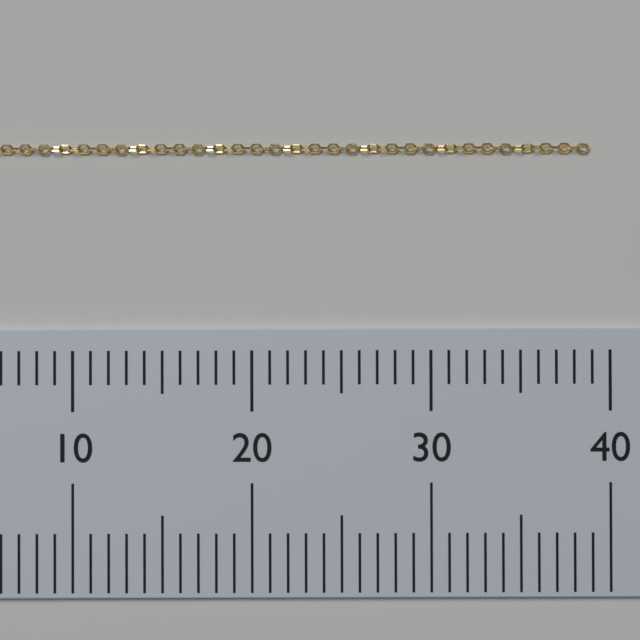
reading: 39 (no unit)
